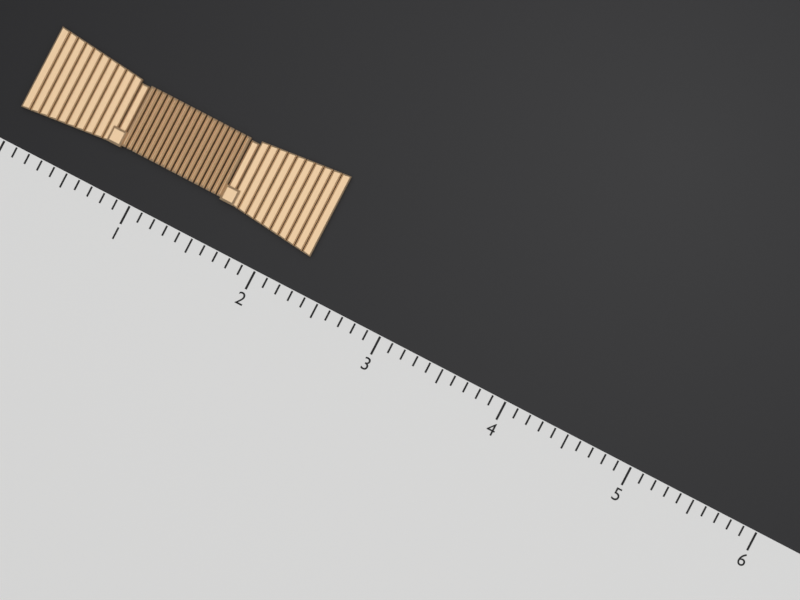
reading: 2.3 (no unit)
